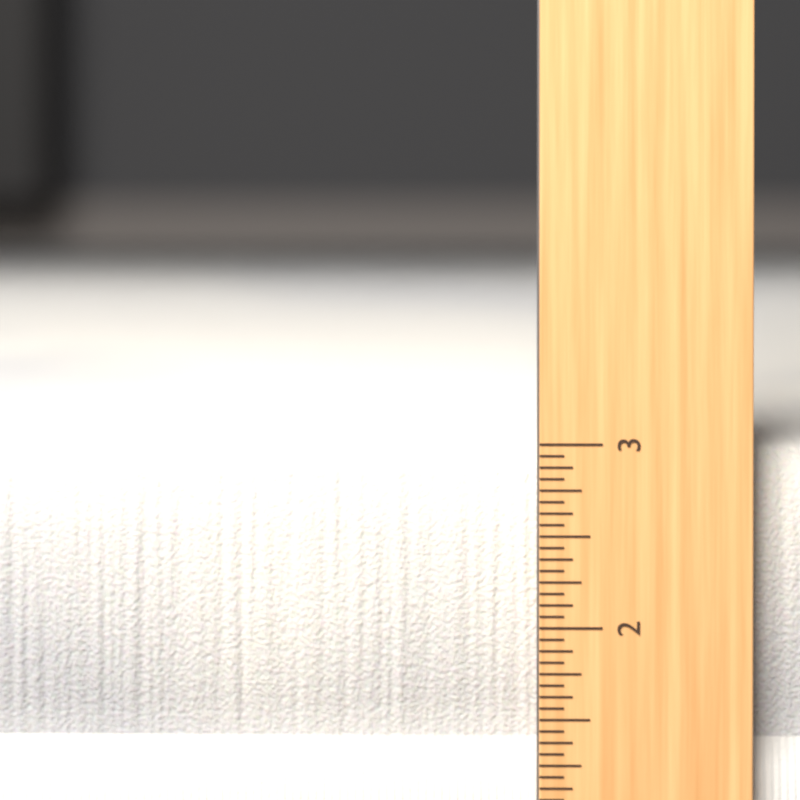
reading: 2.9375 inch
